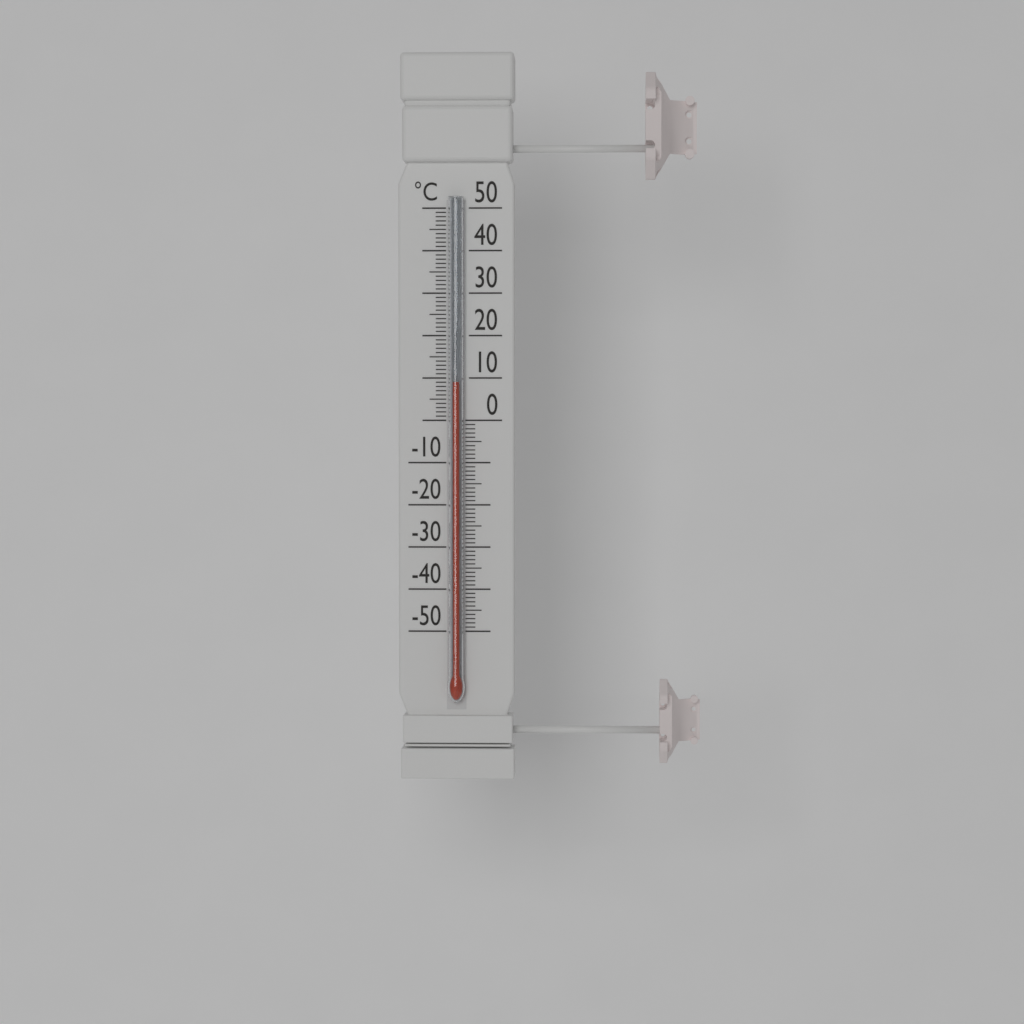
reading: 9 °C
